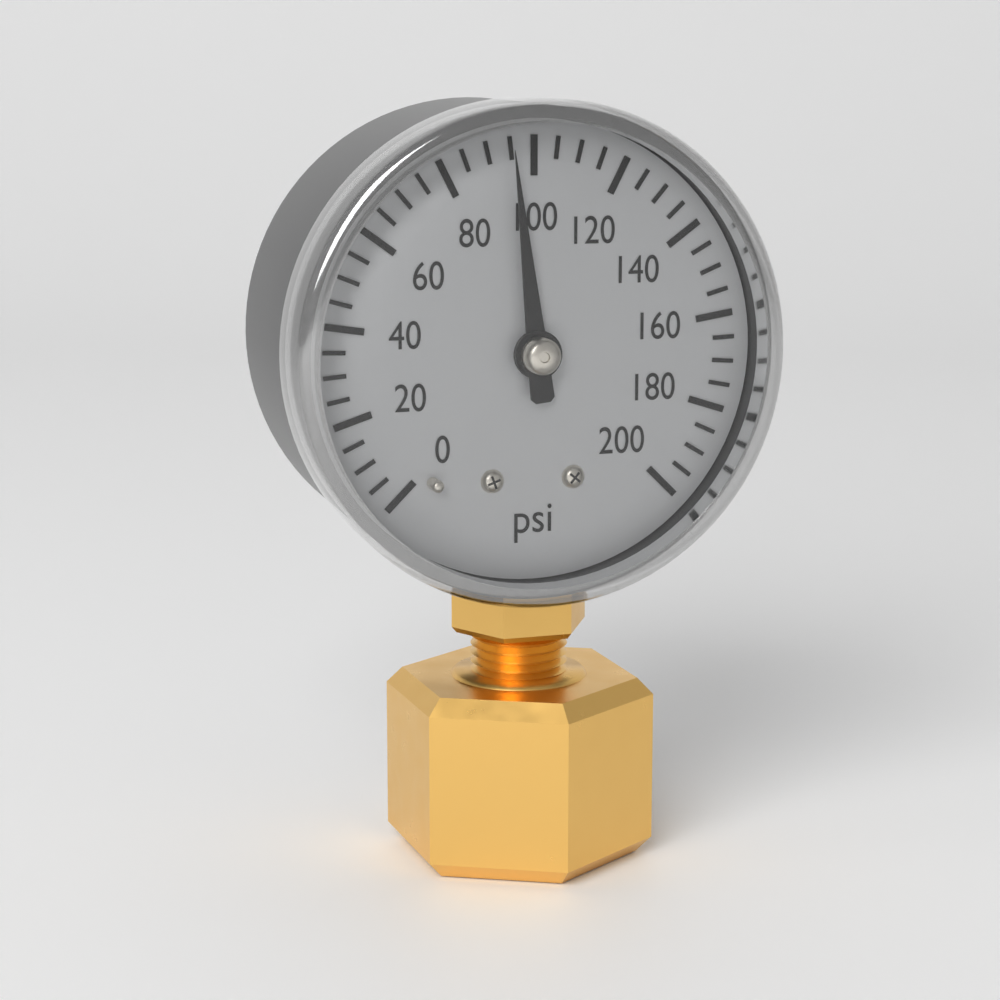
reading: 95 psi
